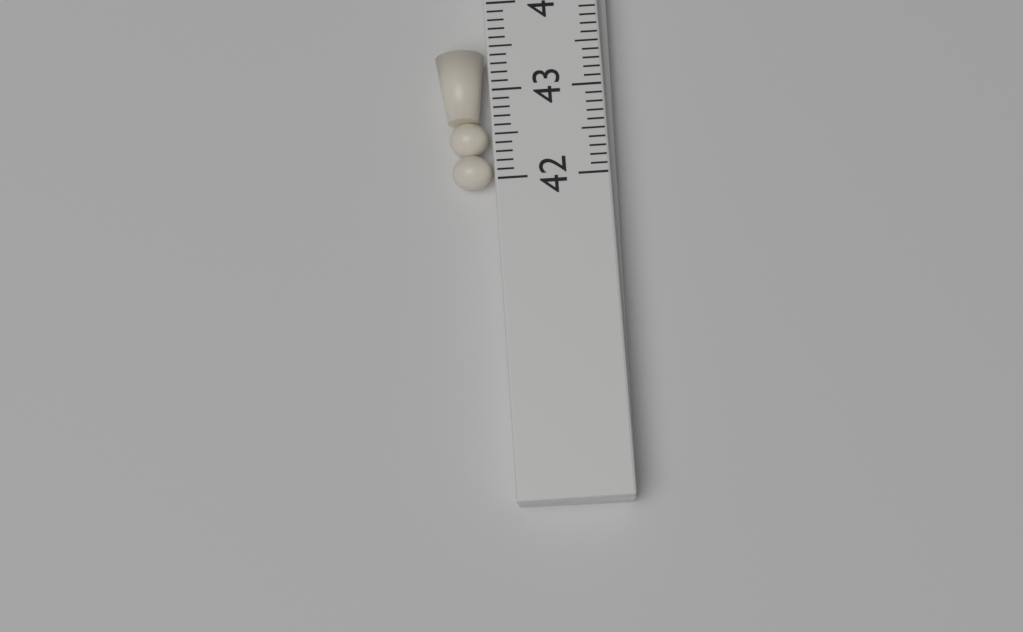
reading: 43.5 (no unit)
